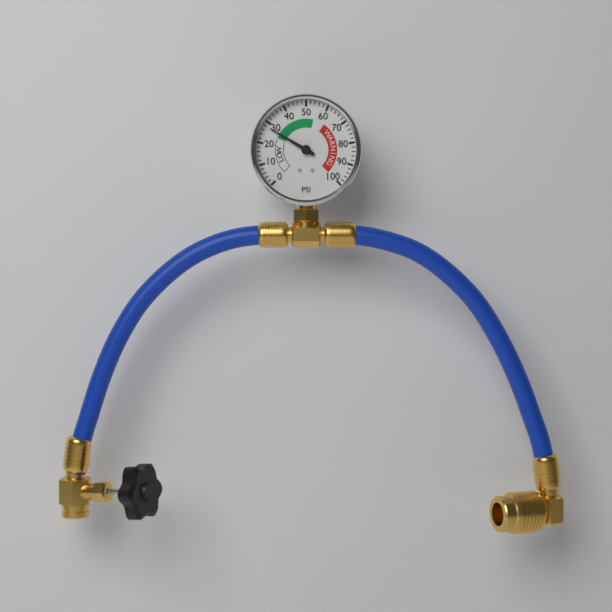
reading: 28 psi
